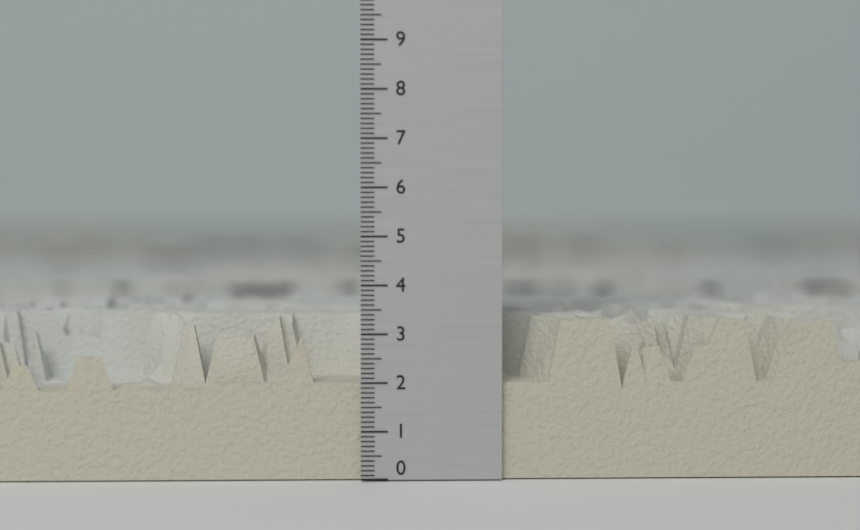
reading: 3.3 (no unit)
